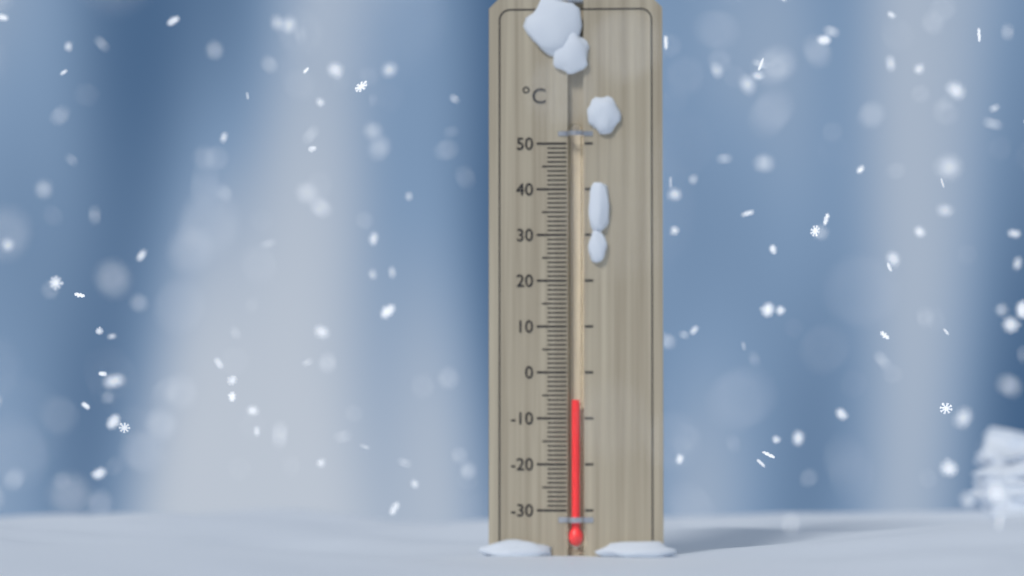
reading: -6 °C
